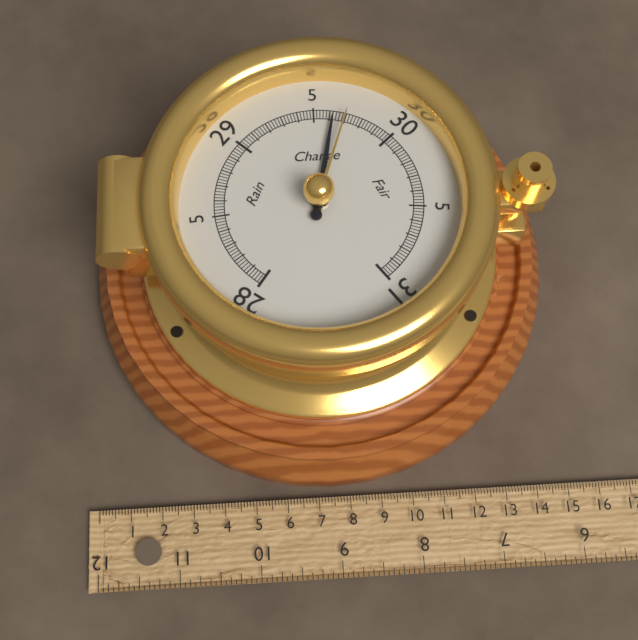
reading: 29.62 inHg
